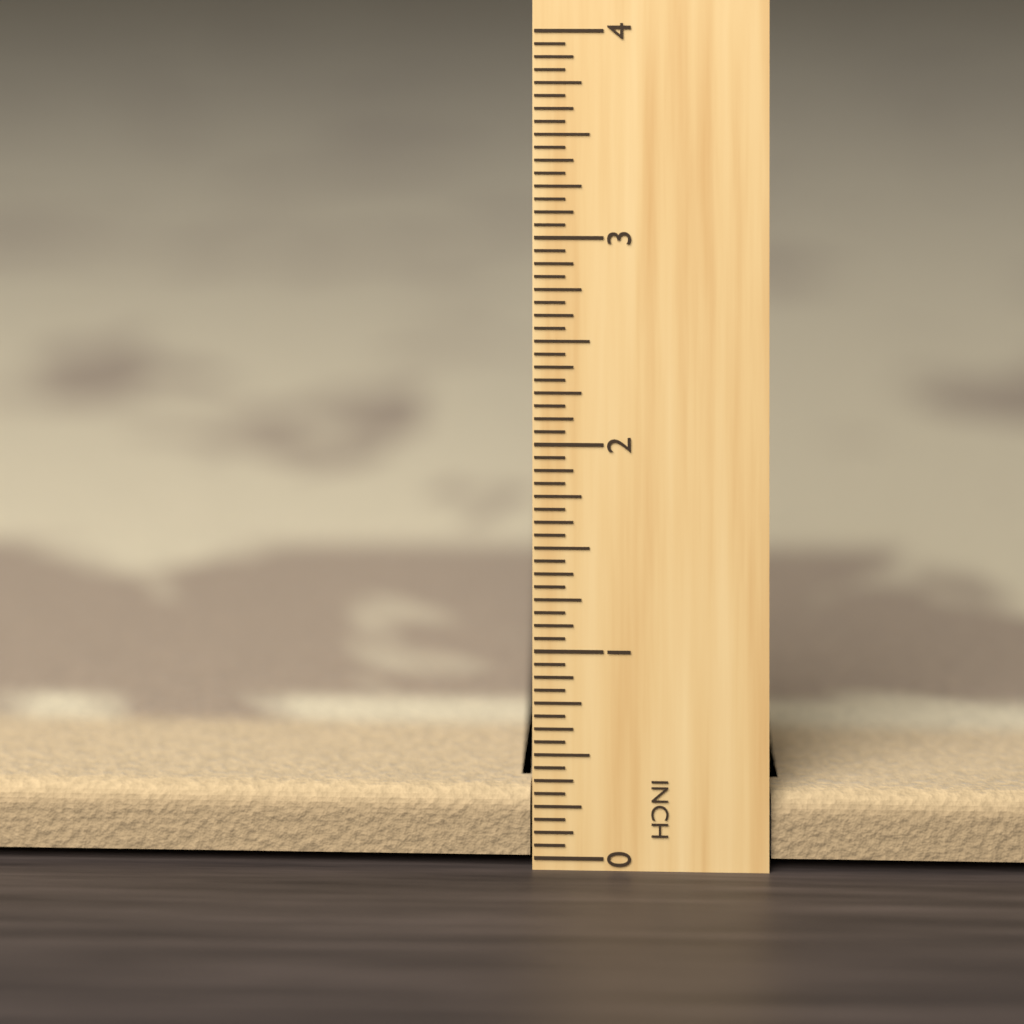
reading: 0.3125 in
